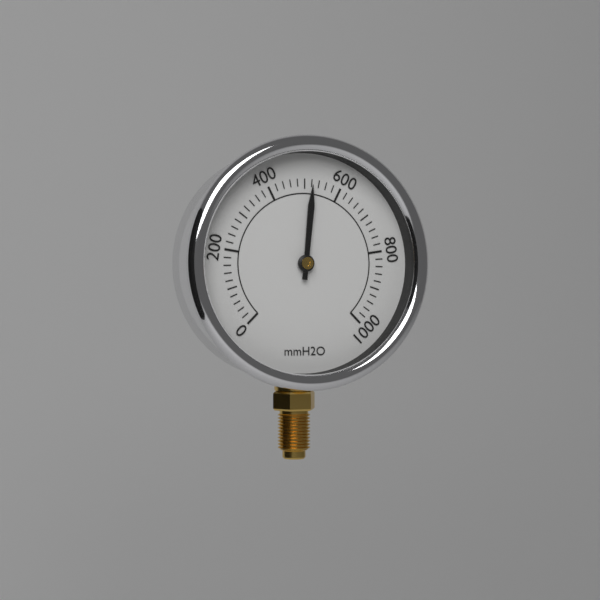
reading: 520 mmH2O
